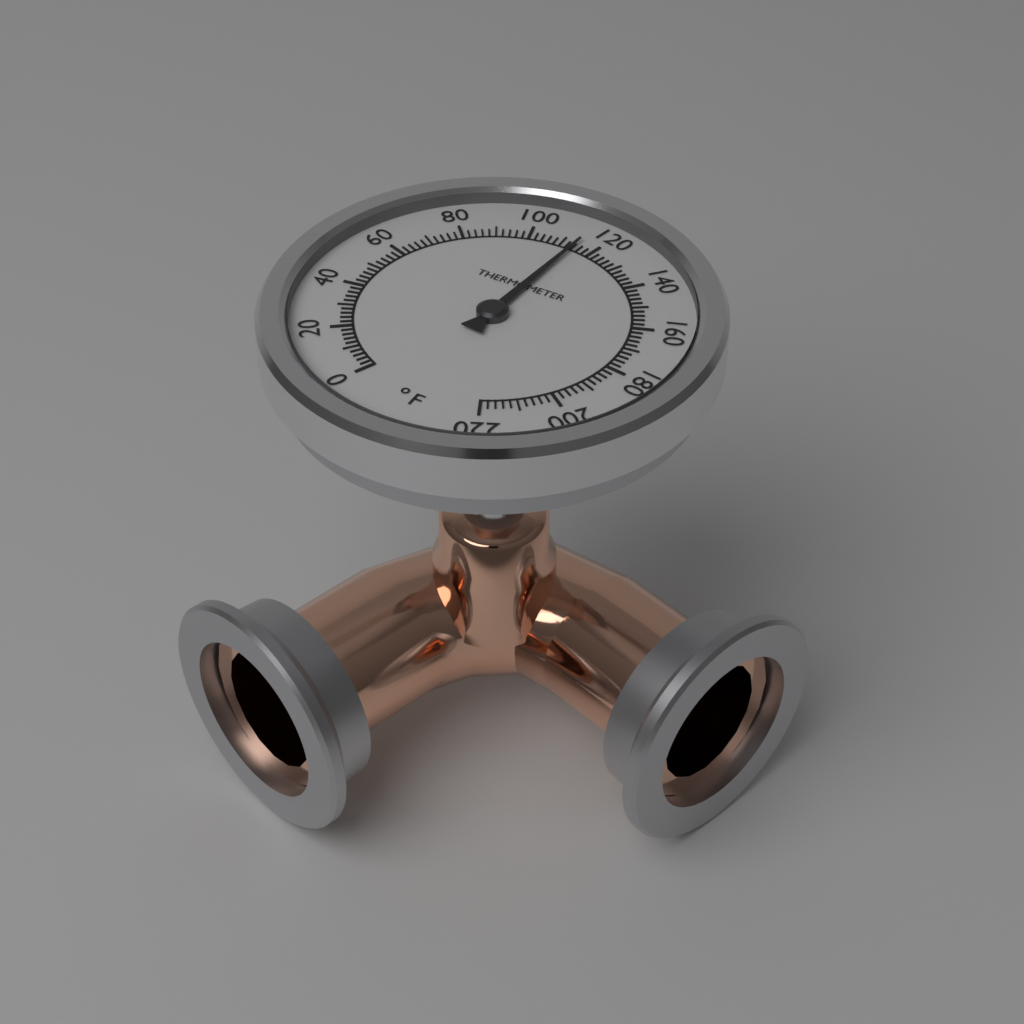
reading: 114 °F
